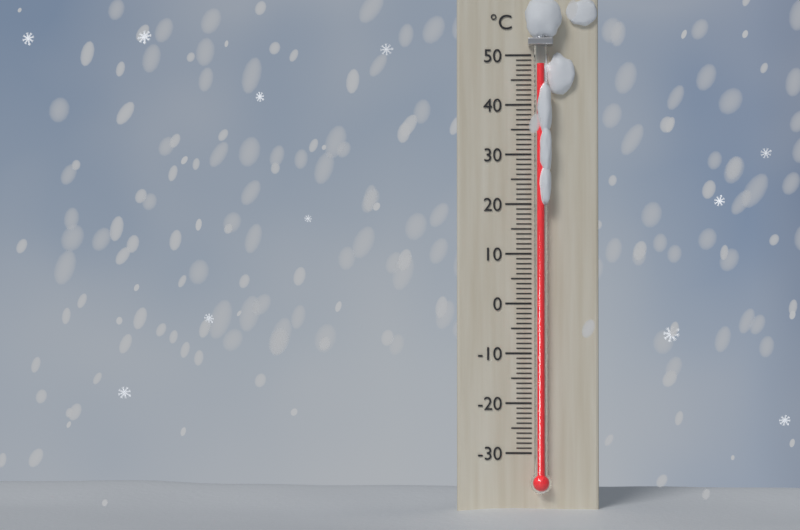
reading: 48 °C
